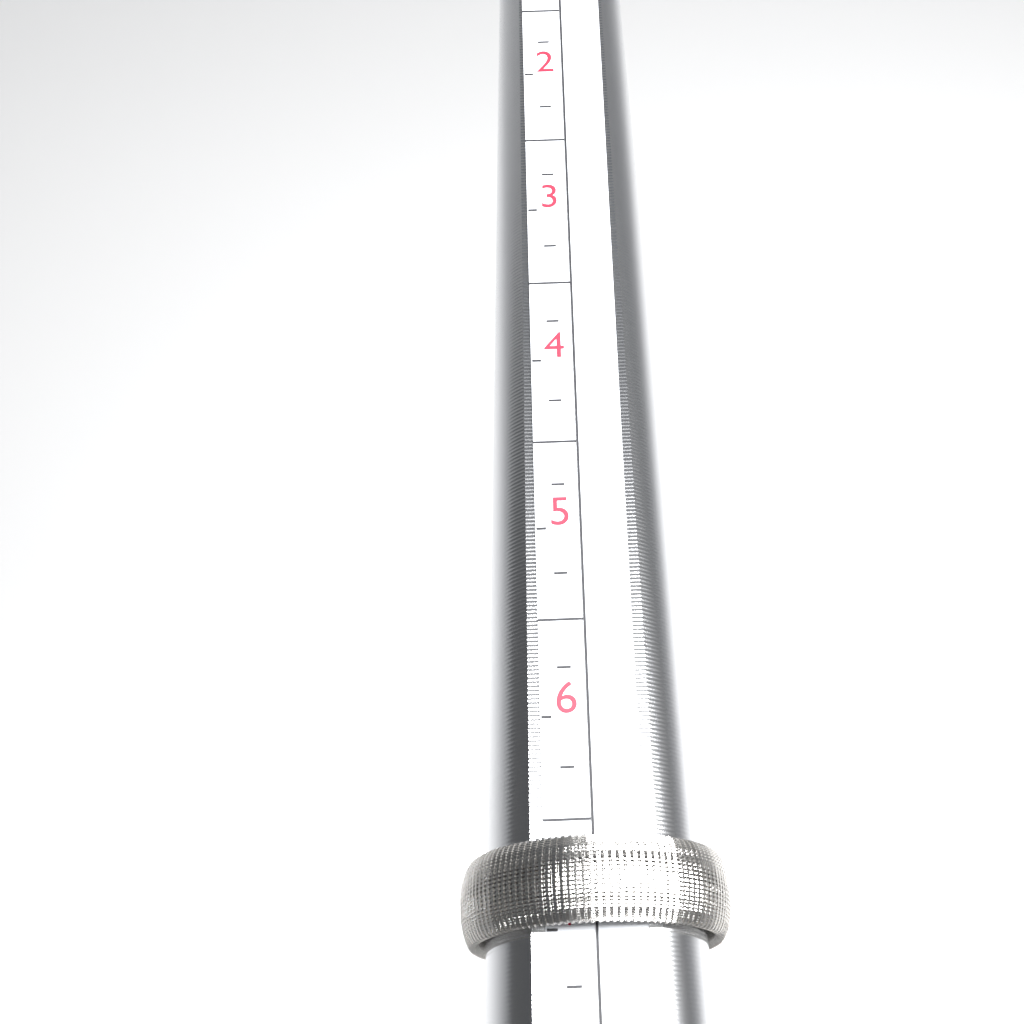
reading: 7.00 (no unit)
